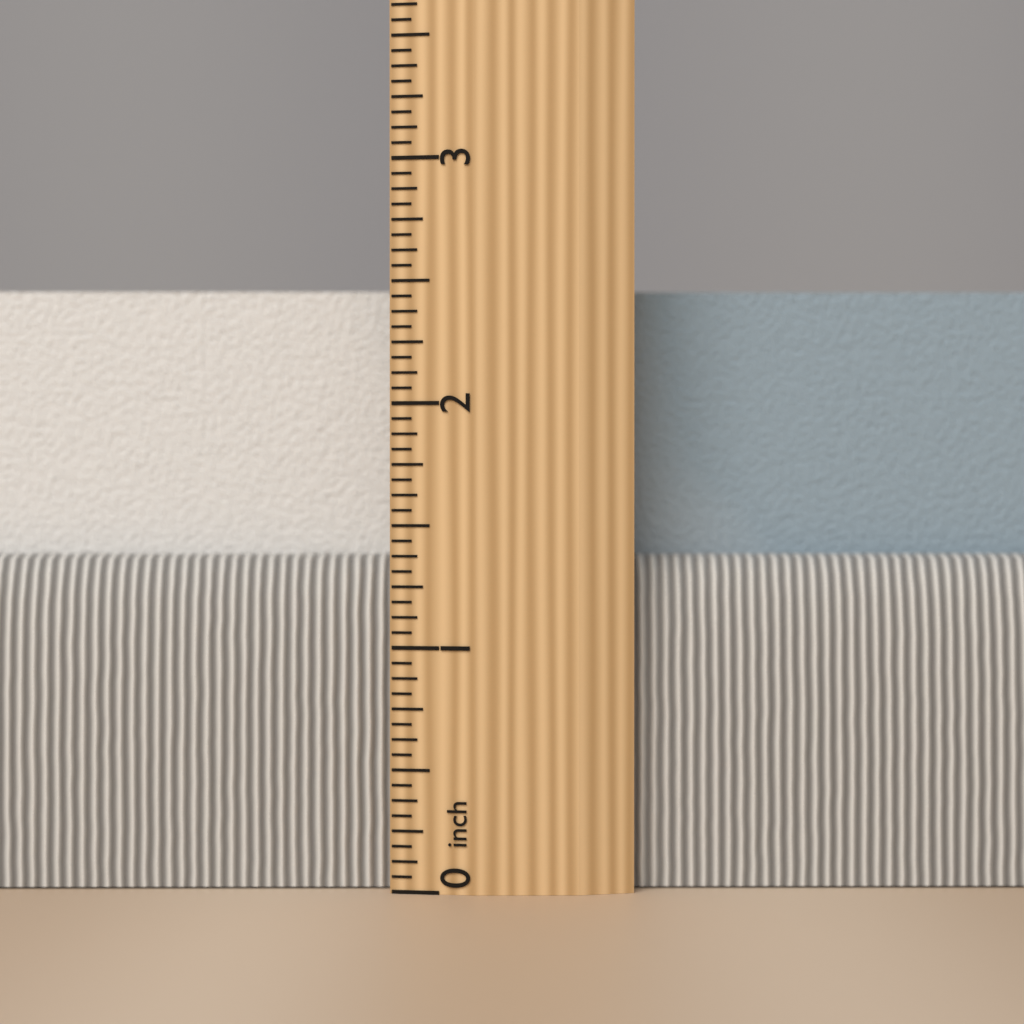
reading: 2.5000 inch
